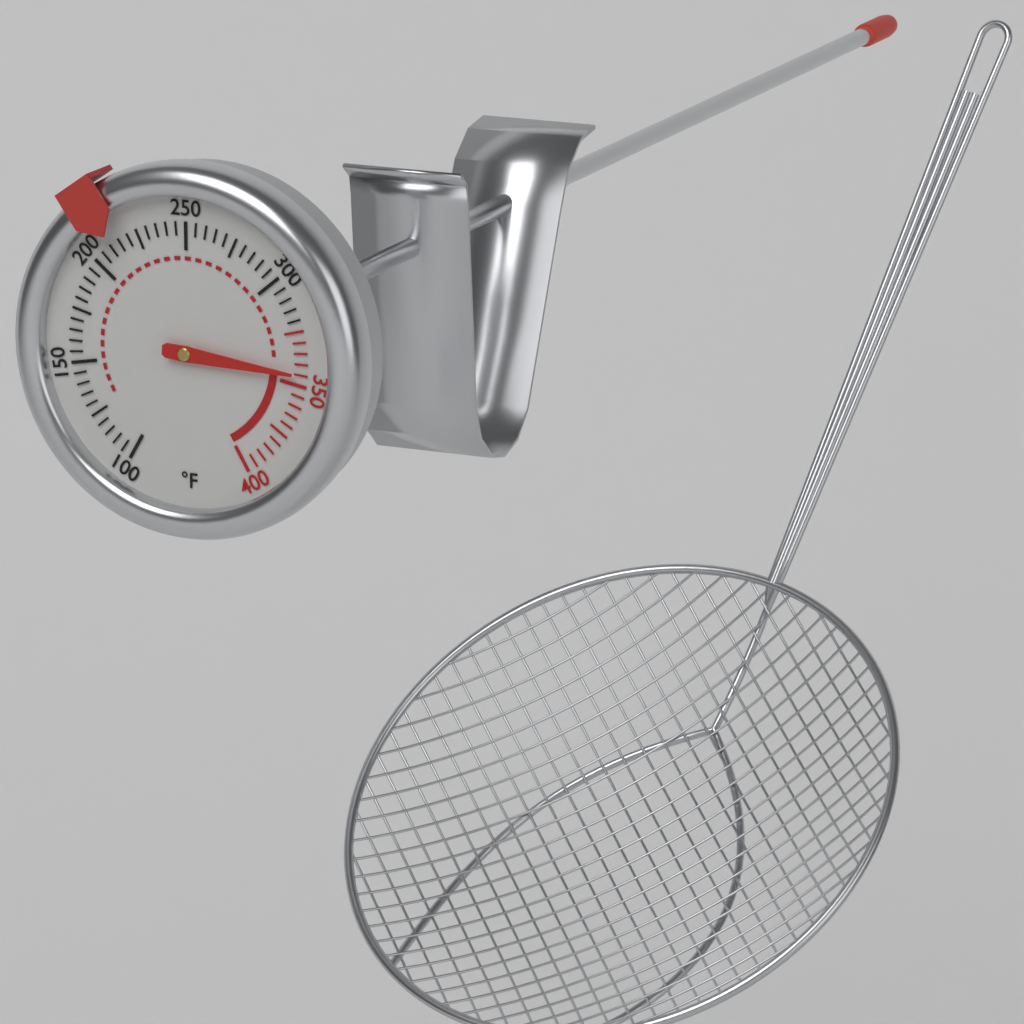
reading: 345 °F
